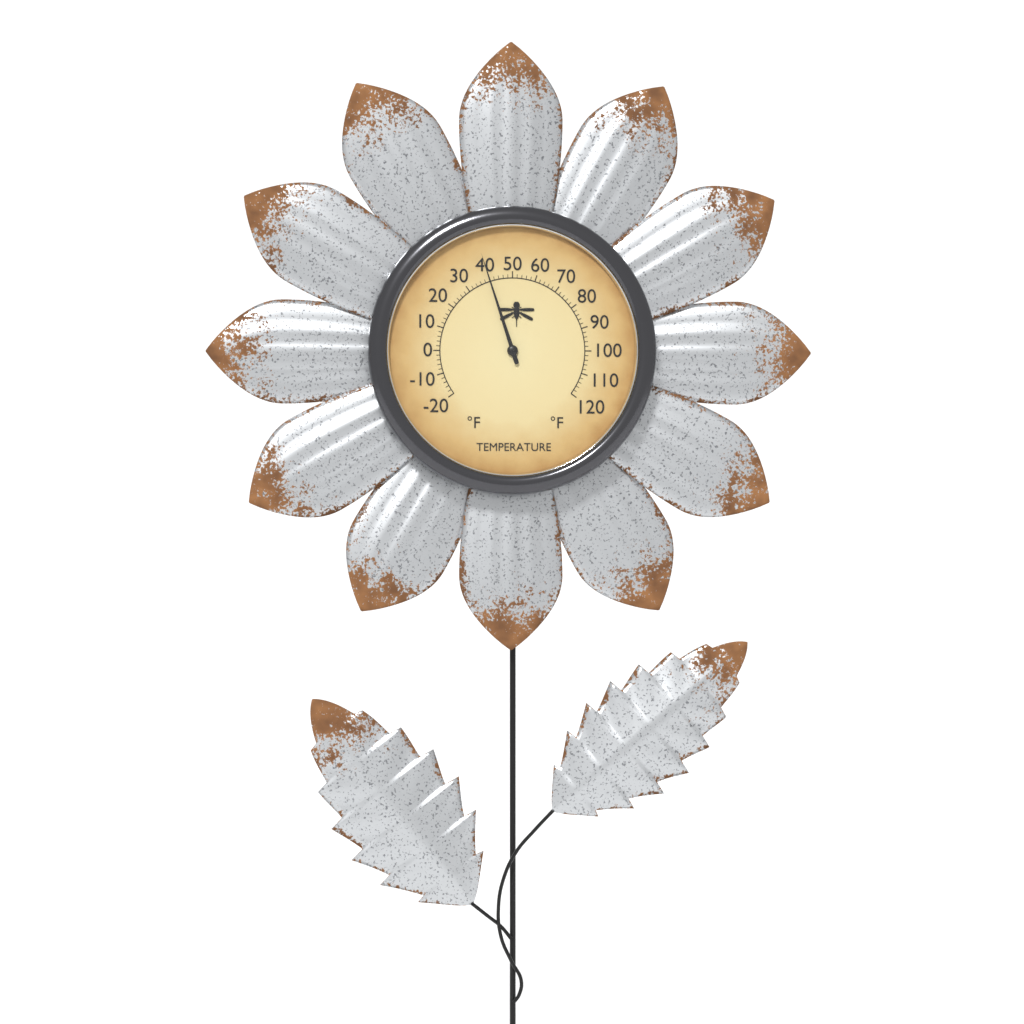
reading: 40 °F
